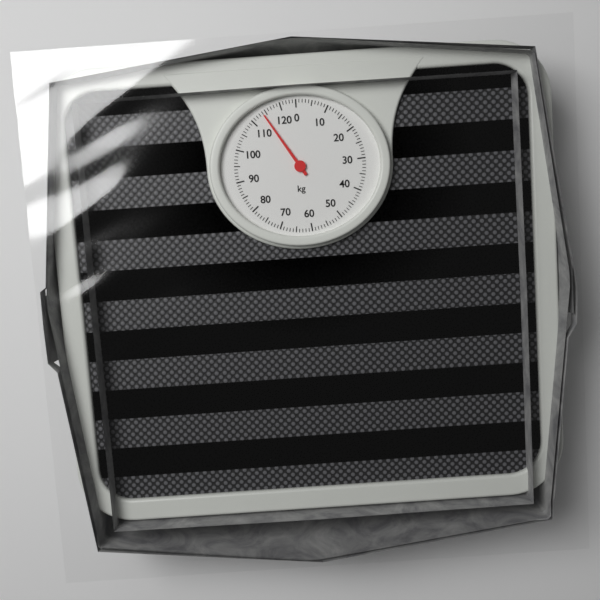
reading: 114 kg
